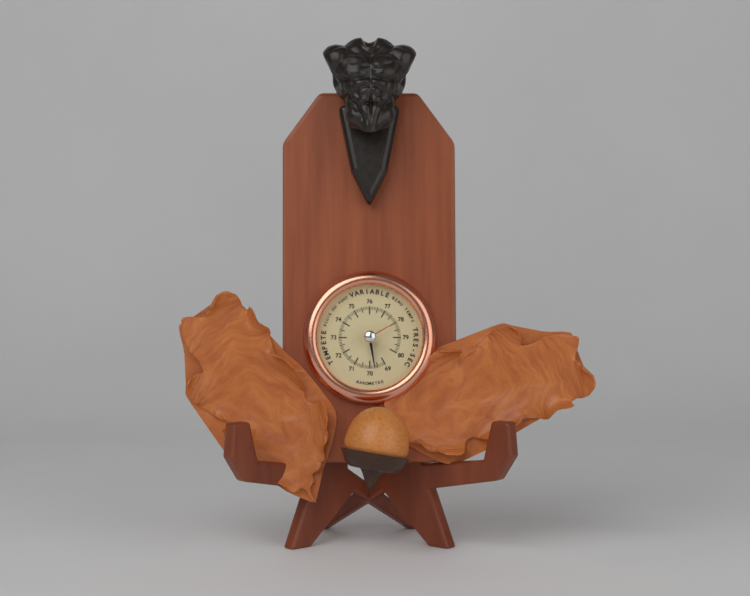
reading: 69.7 (no unit)
